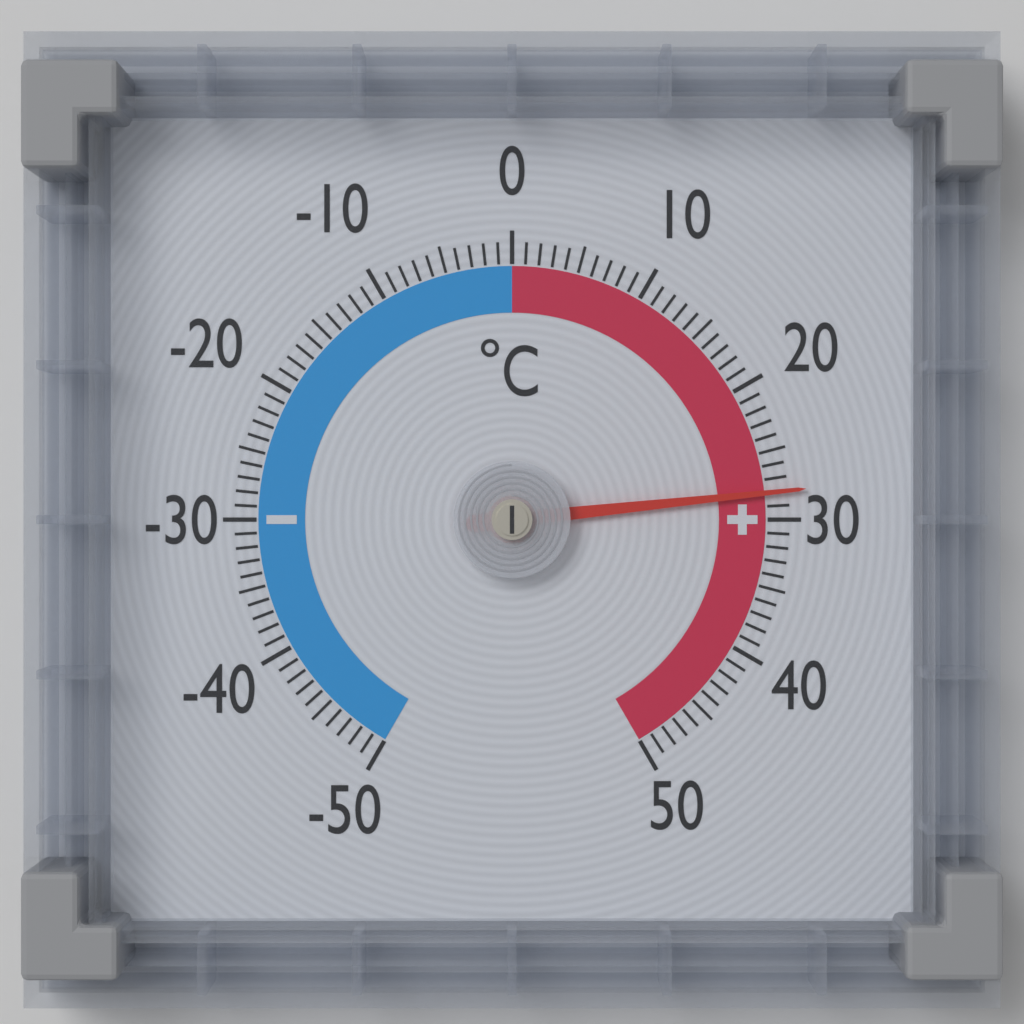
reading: 28 °C
